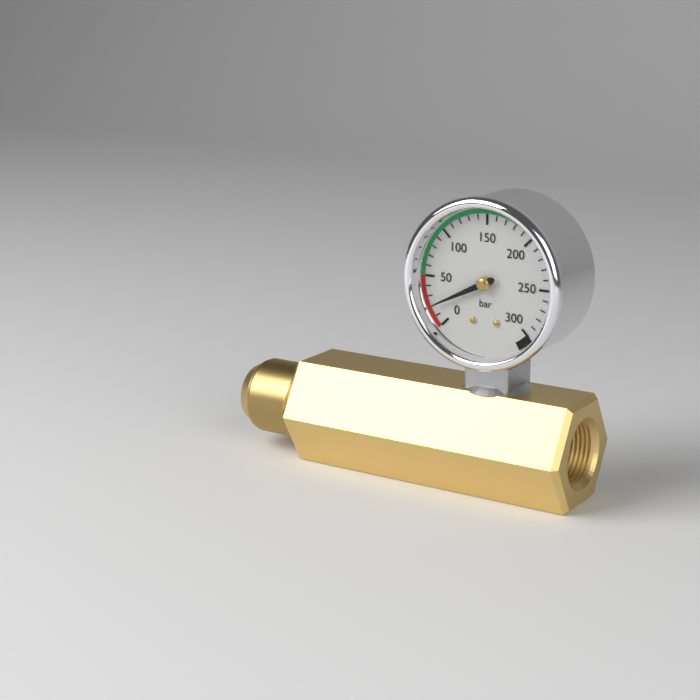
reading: 20 bar
